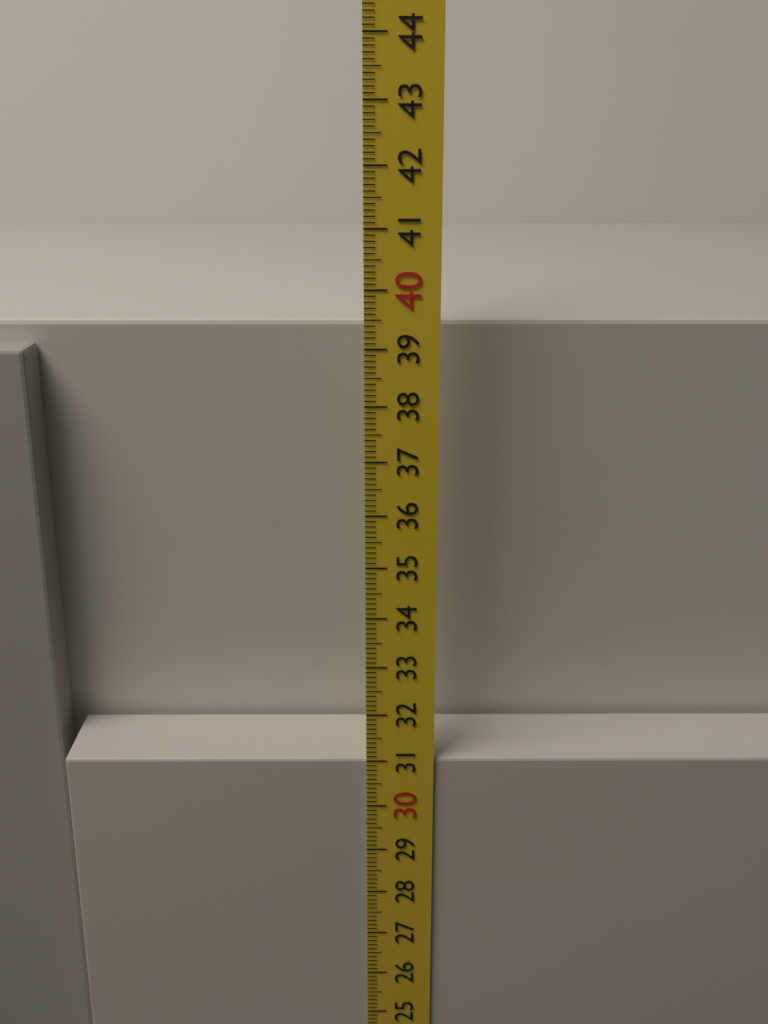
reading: 31.0 cm
